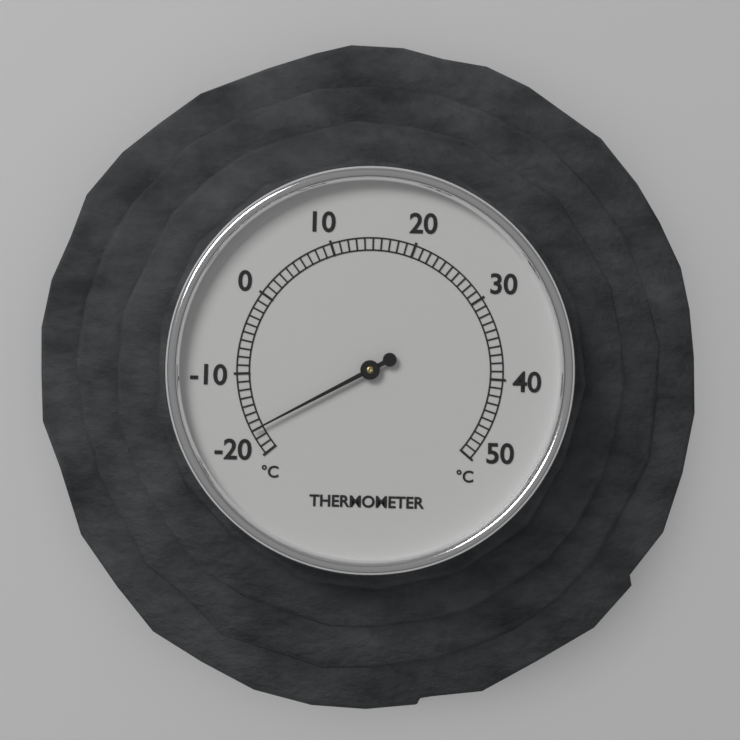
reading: -17 °C
